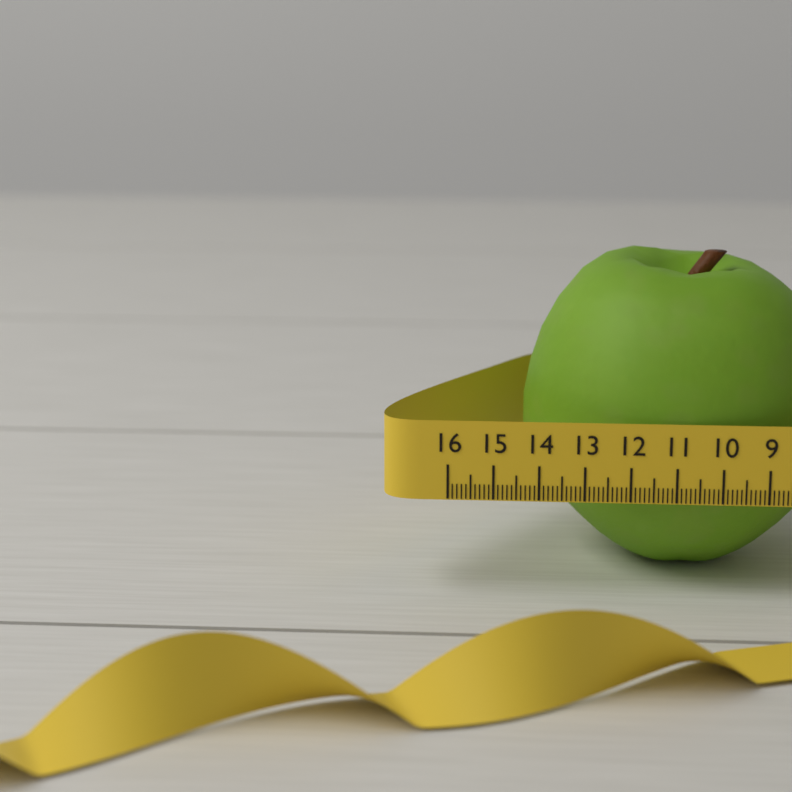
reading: 14.4 (no unit)
